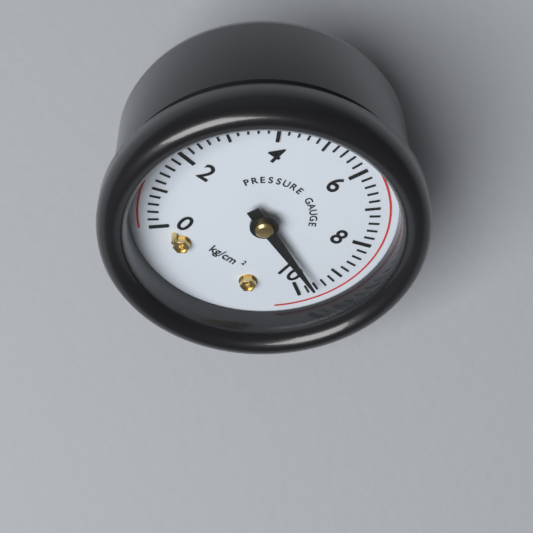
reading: 9.6 kg/cm²
